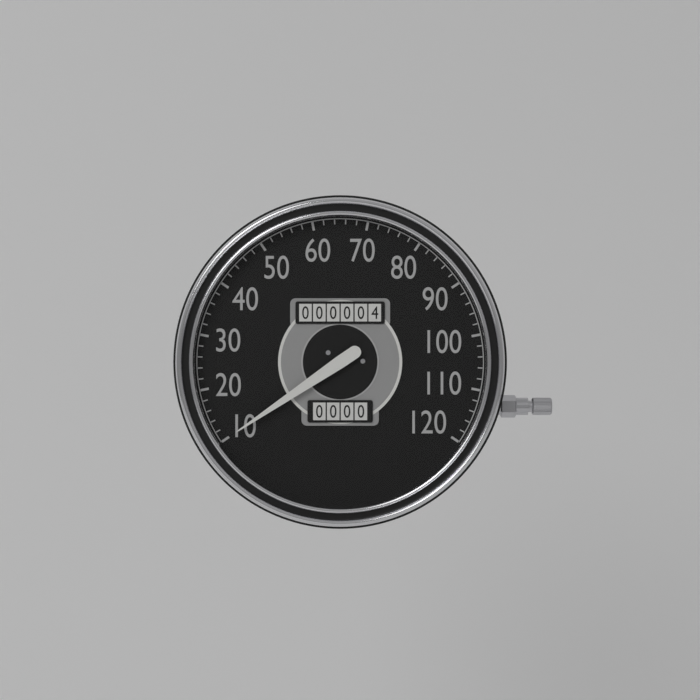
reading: 10 (no unit)
